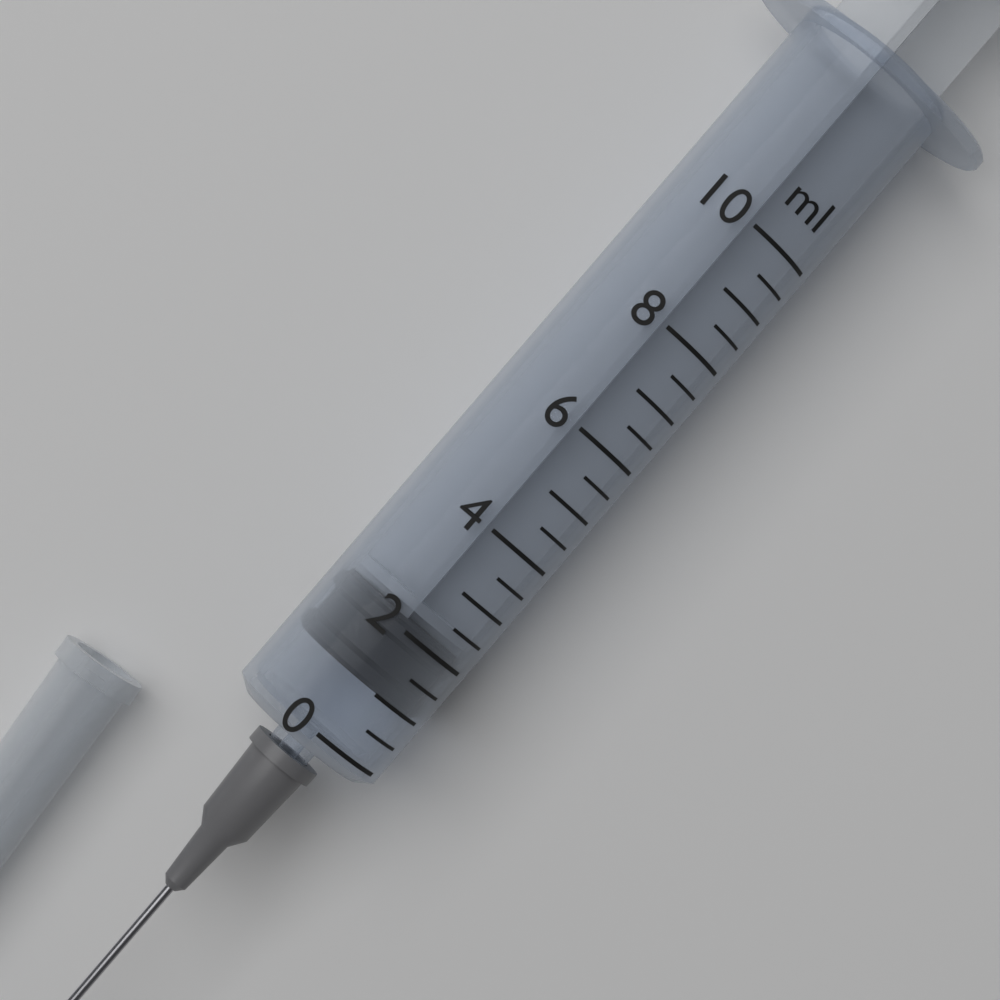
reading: 1.0 ml
